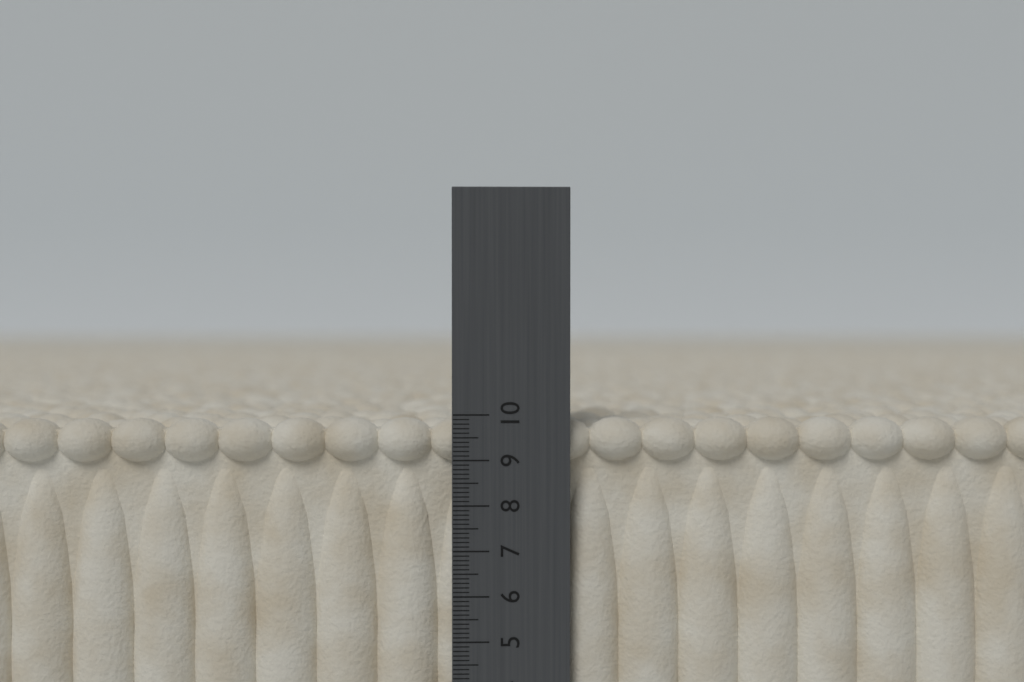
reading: 9.9 cm
